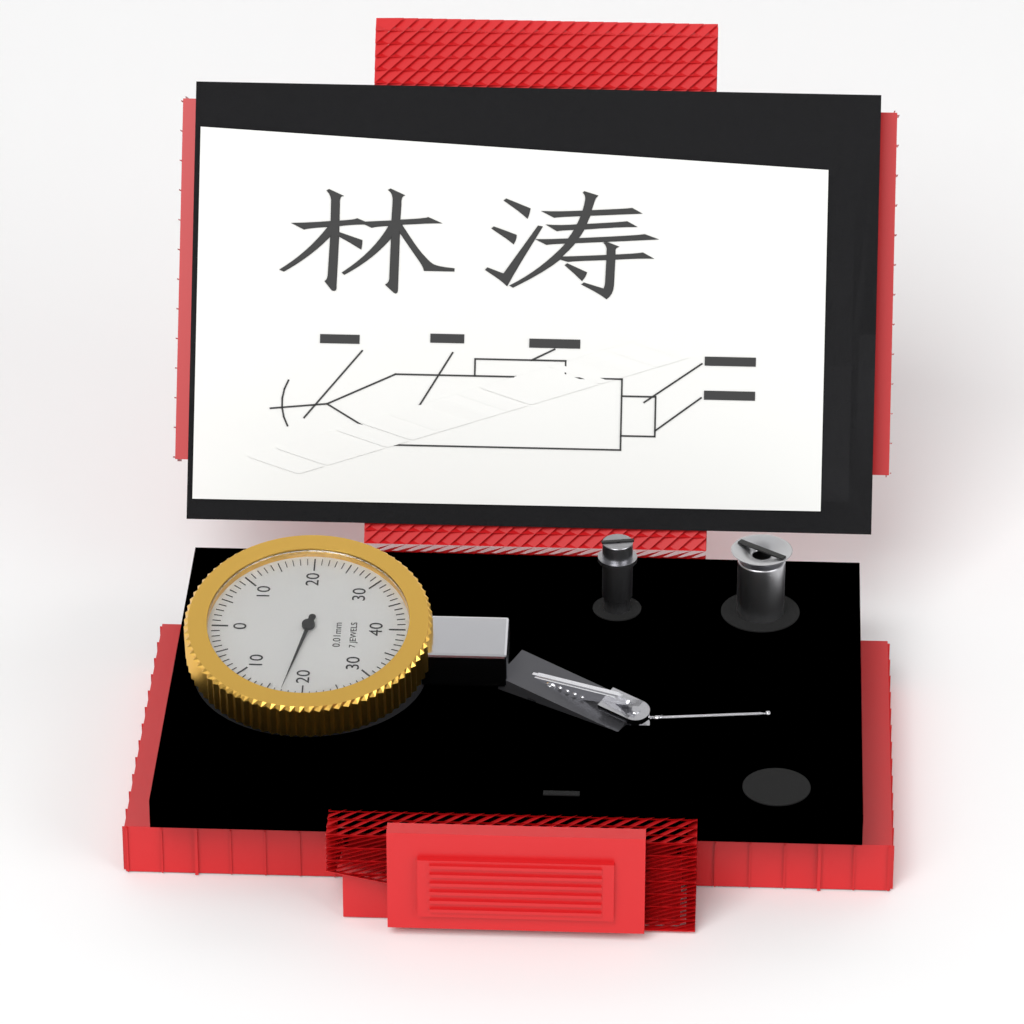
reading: 17 0.01mm
